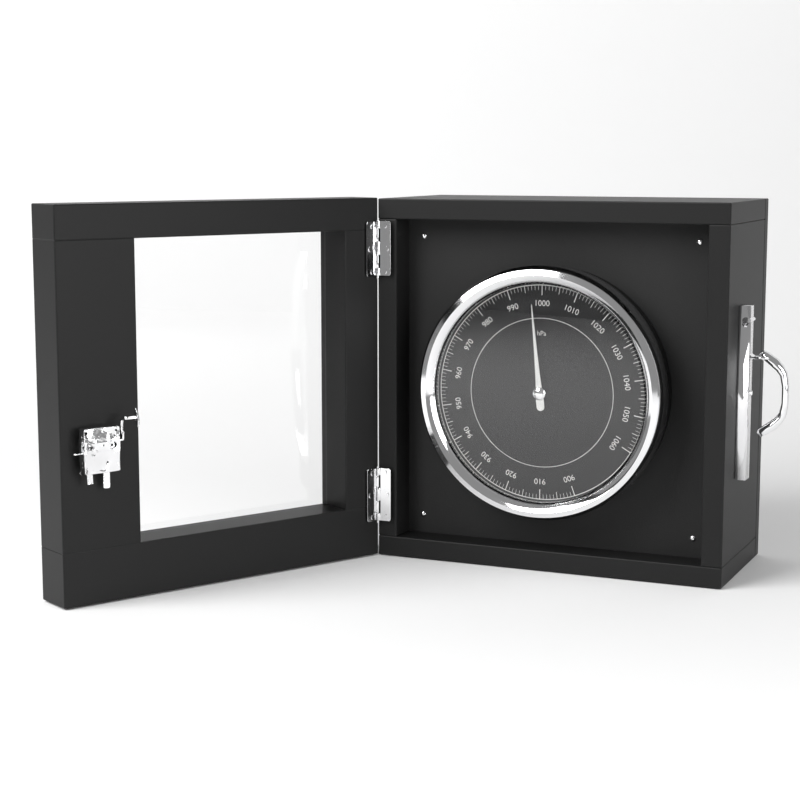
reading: 997 hPa
